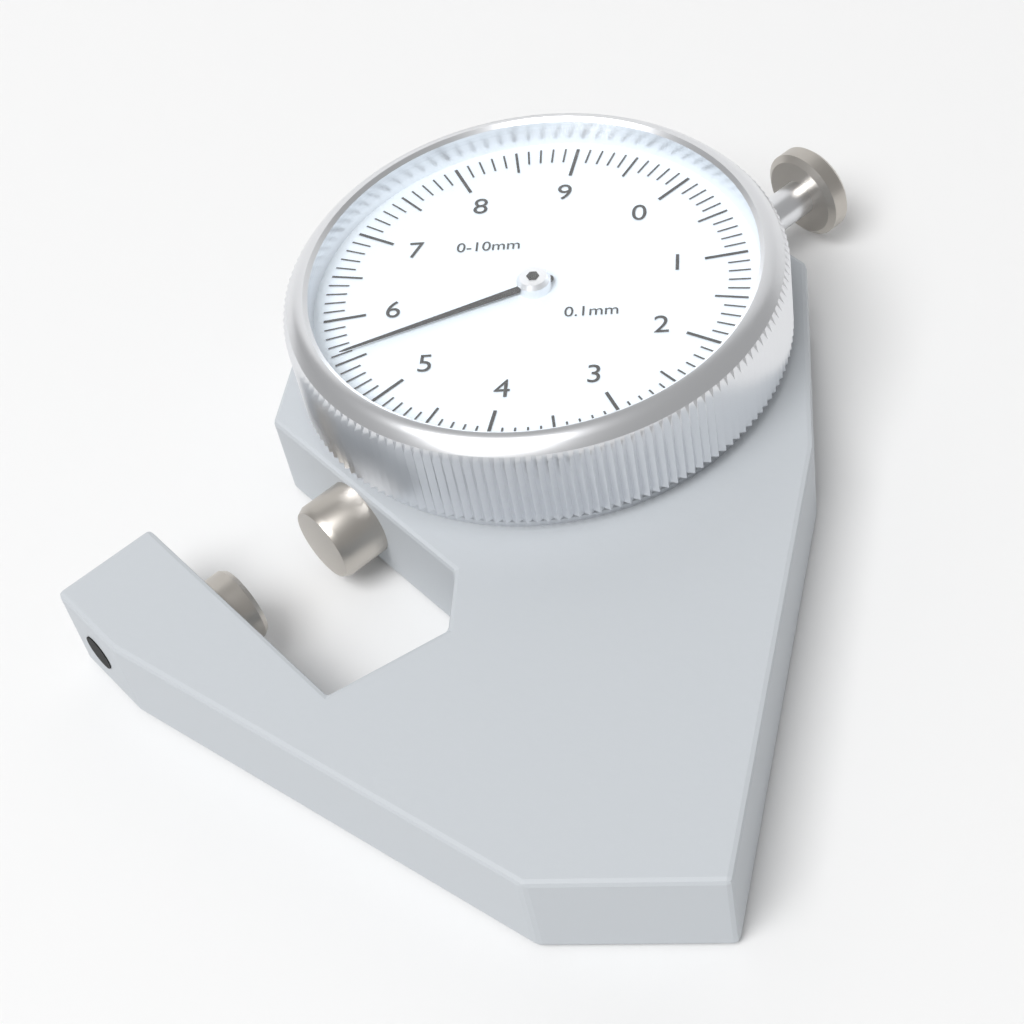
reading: 5.6 mm
